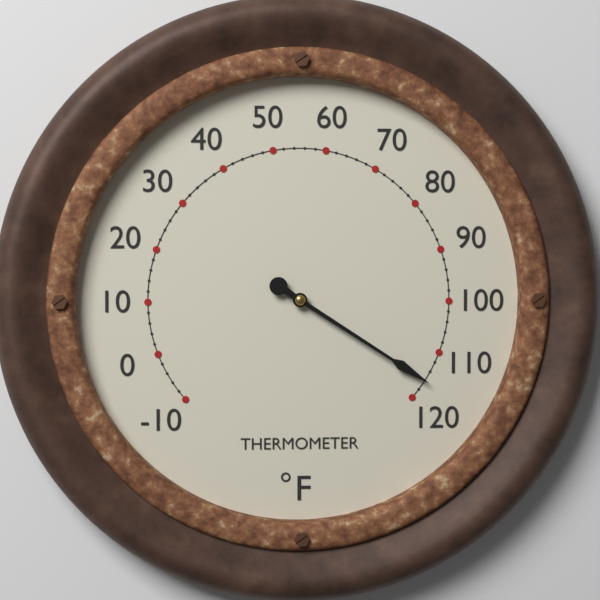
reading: 116 °F
